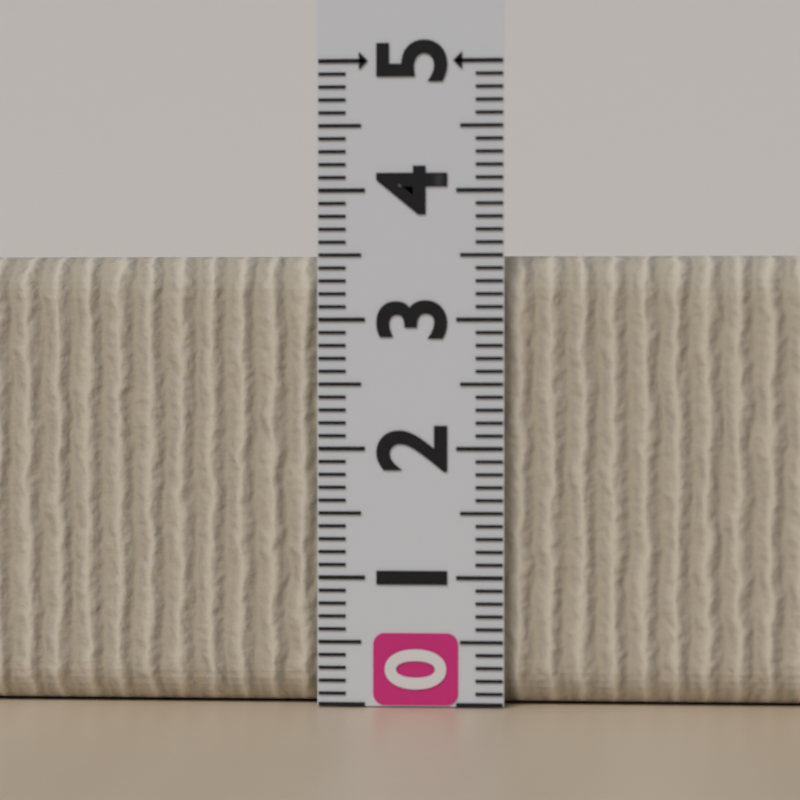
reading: 3.5 (no unit)
